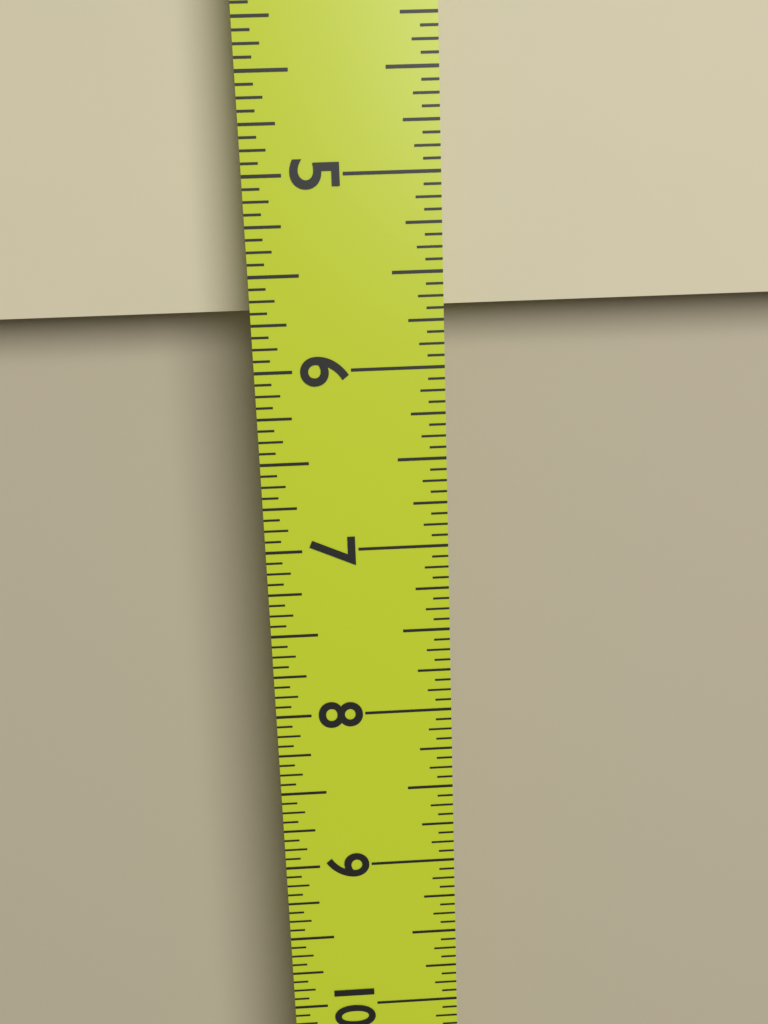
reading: 5.6875 in
